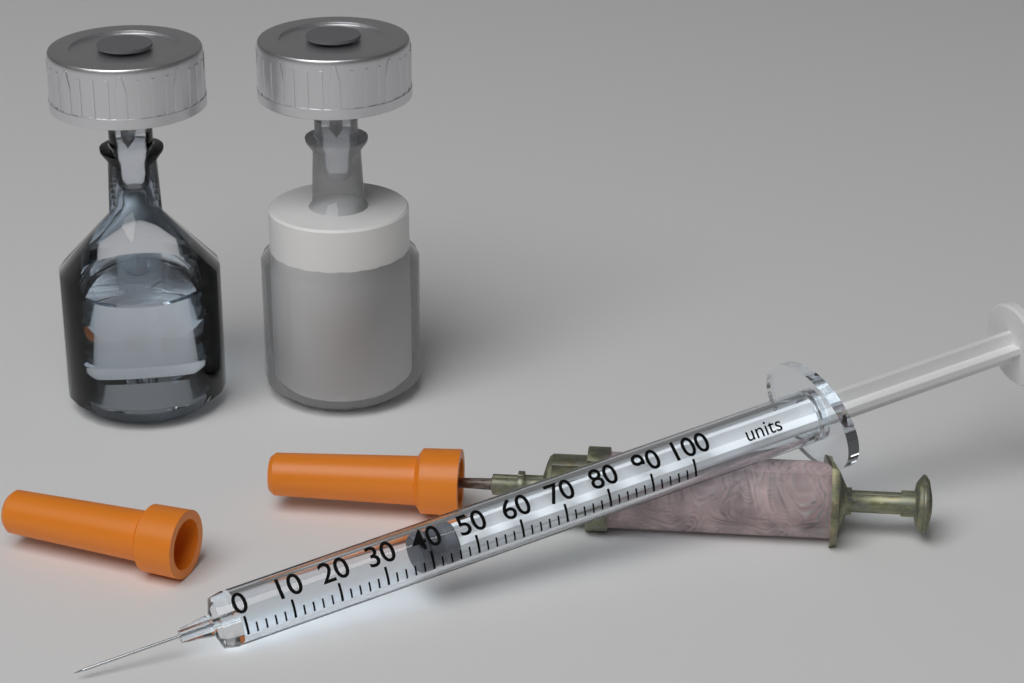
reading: 38 units
